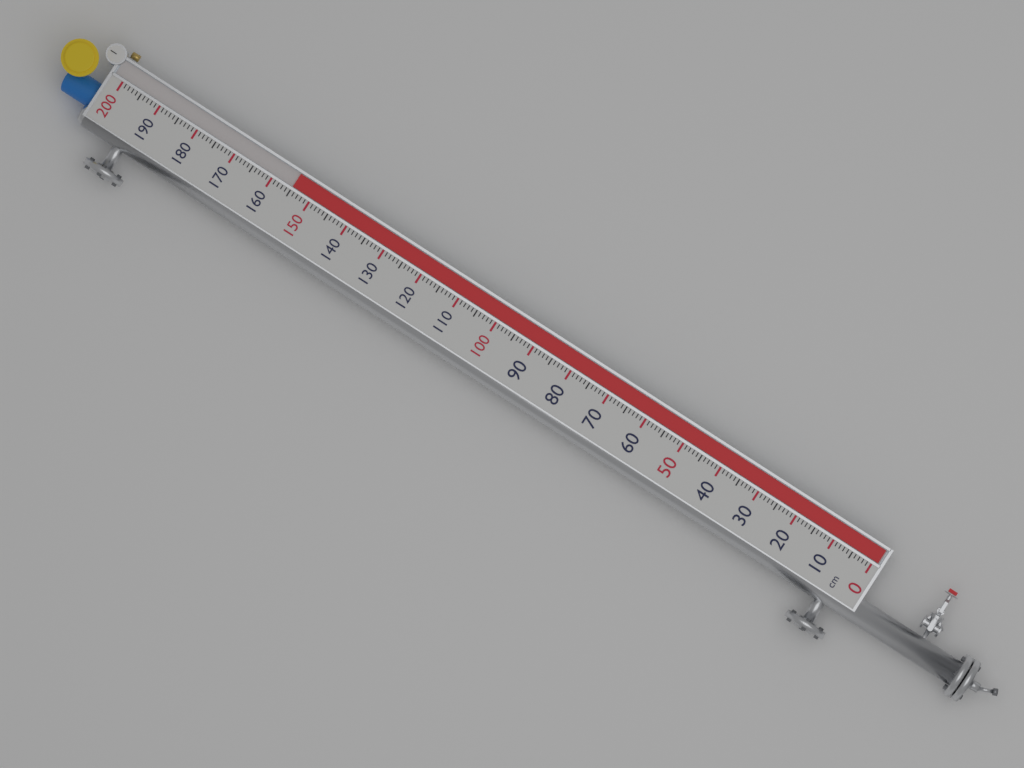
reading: 155 cm
